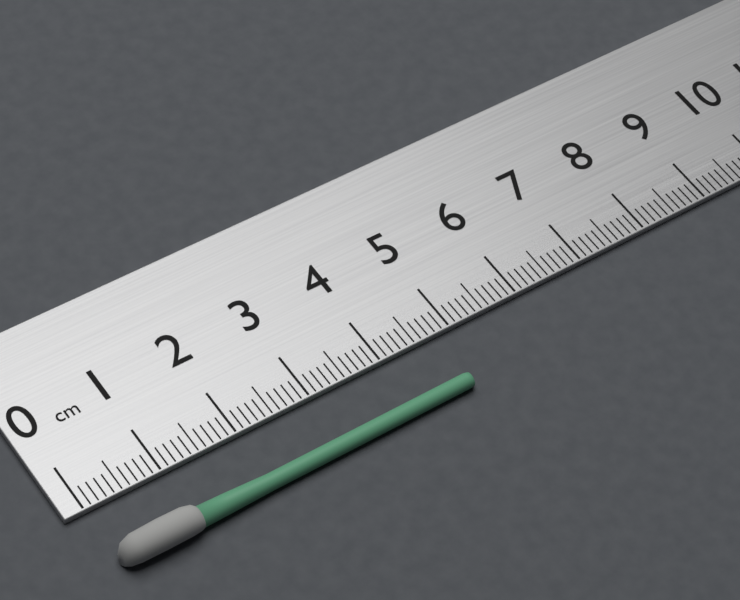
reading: 4.8 cm
